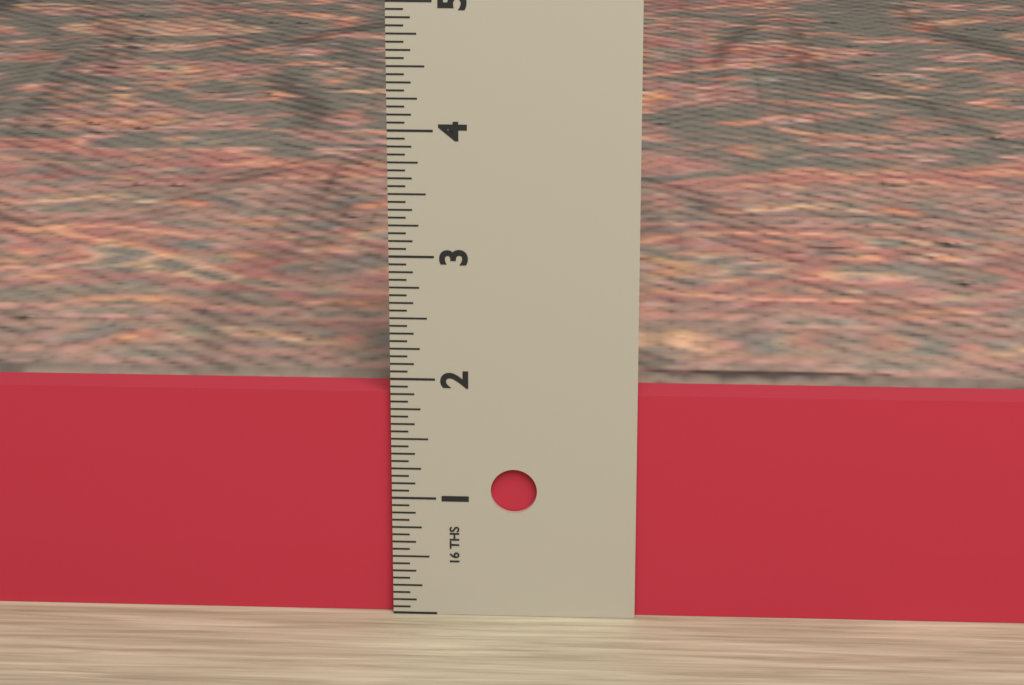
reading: 1.8750 in
